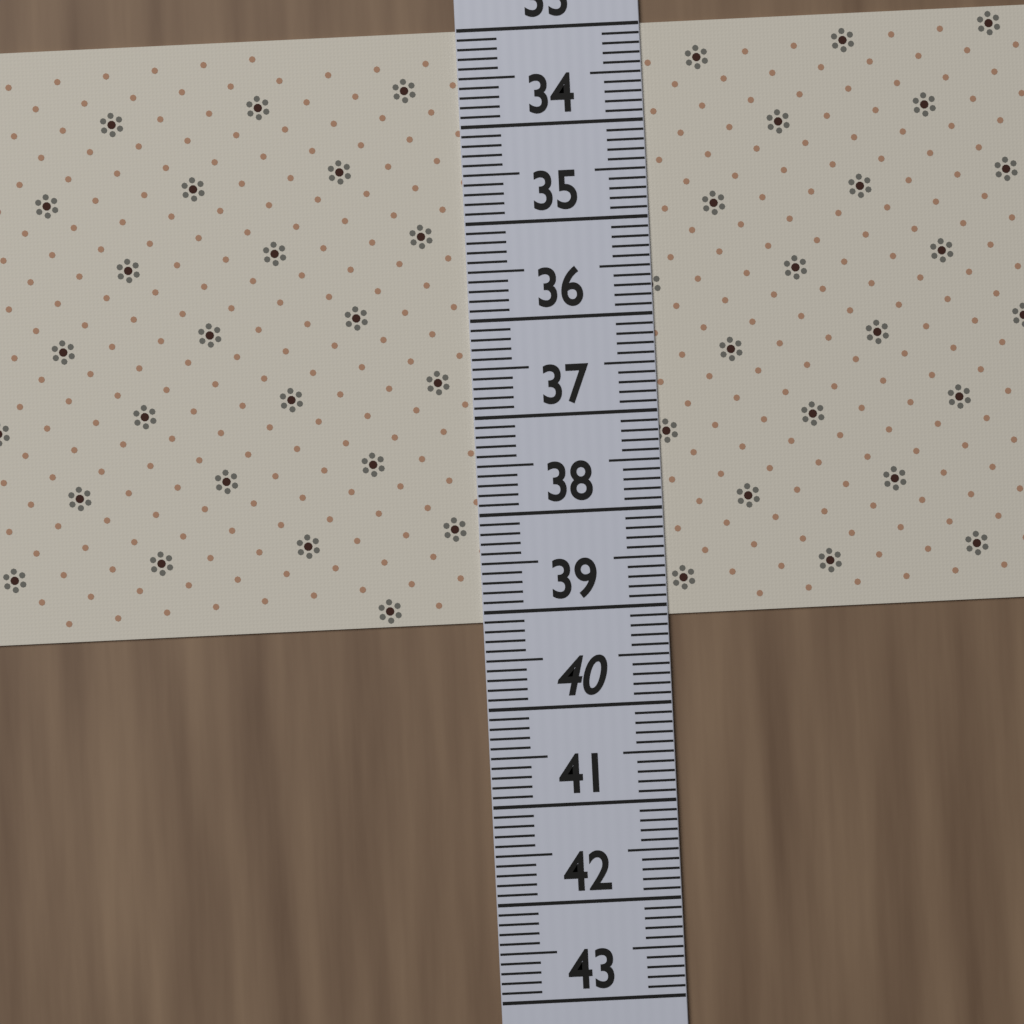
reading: 39.1 (no unit)
